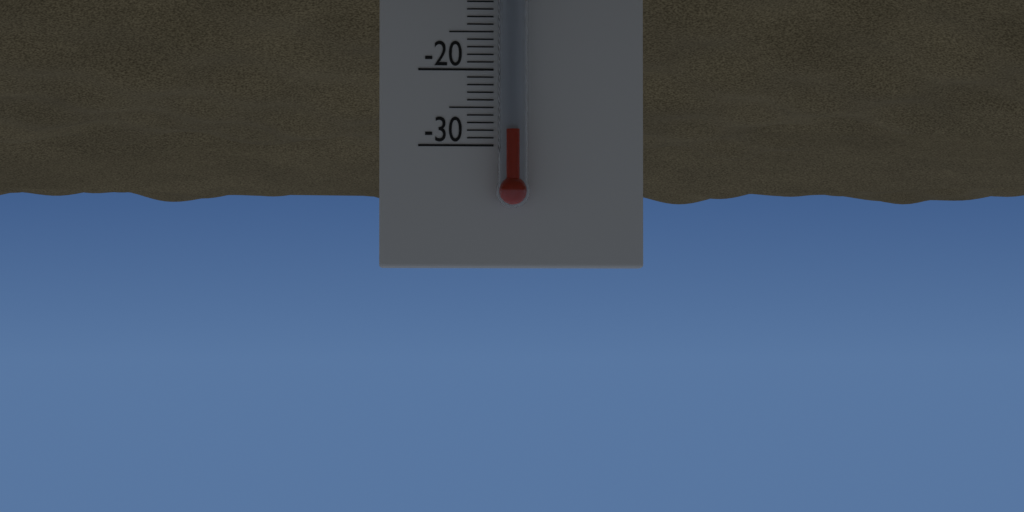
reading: -28 °C
